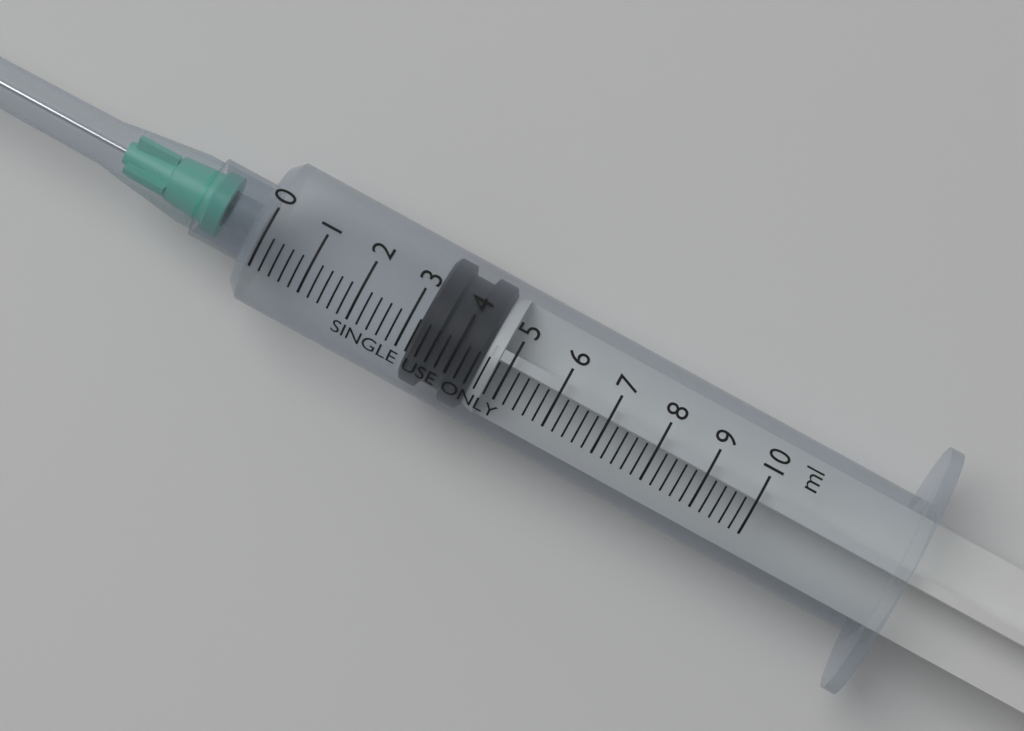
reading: 3.2 ml
